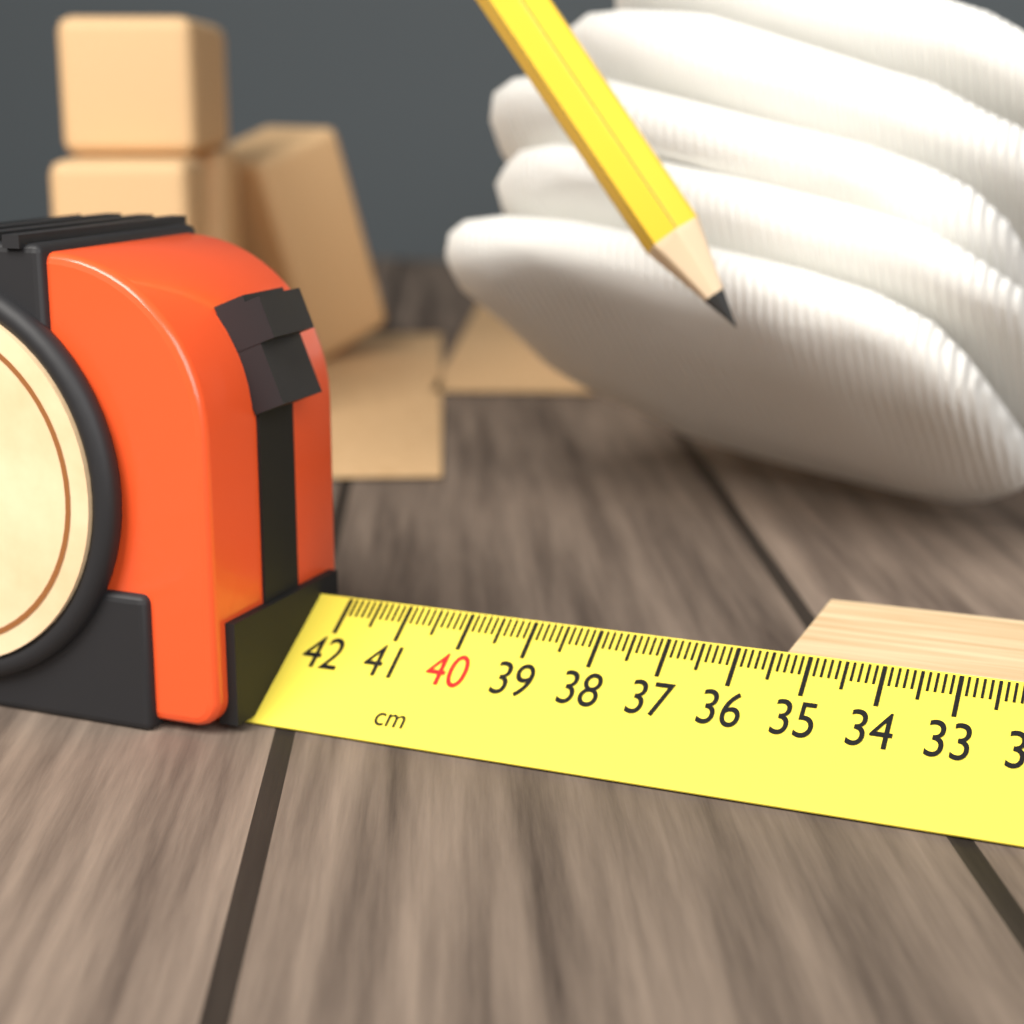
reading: 35.4 cm
